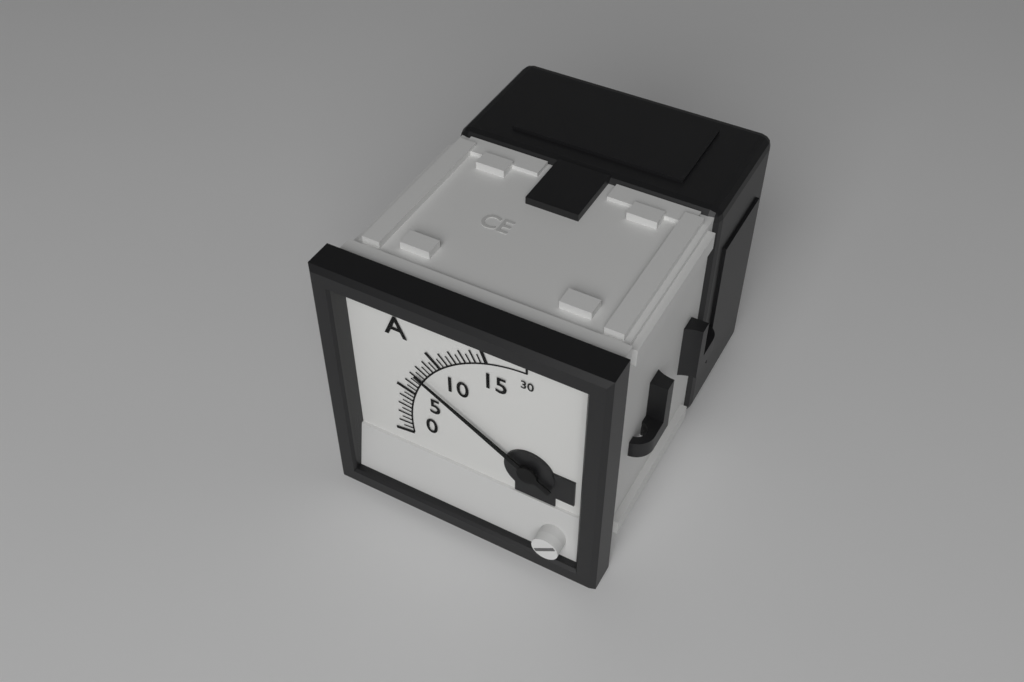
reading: 7.5 A
